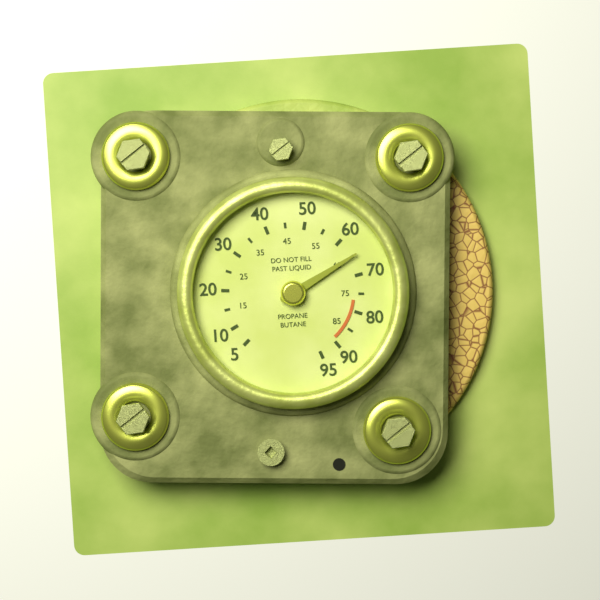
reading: 65 (no unit)
